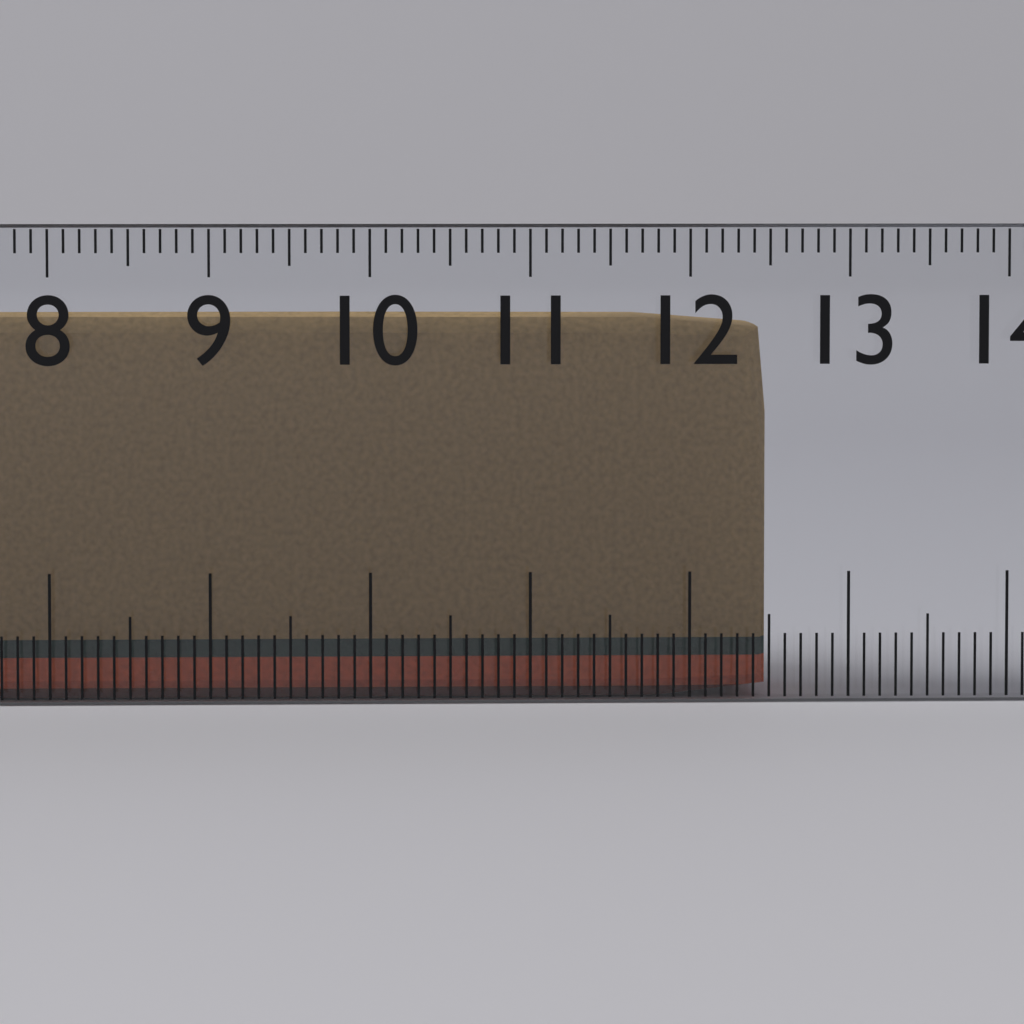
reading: 12.5 cm
